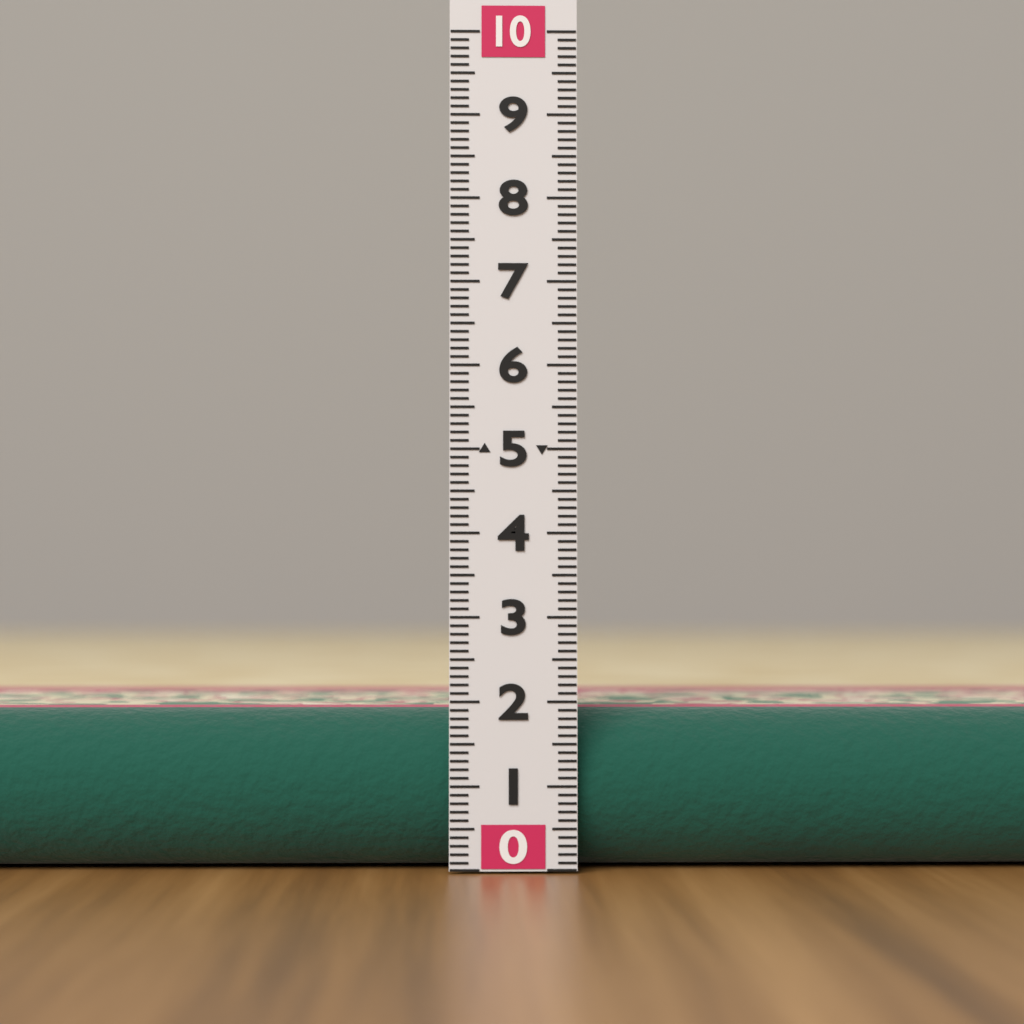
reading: 1.9 (no unit)
